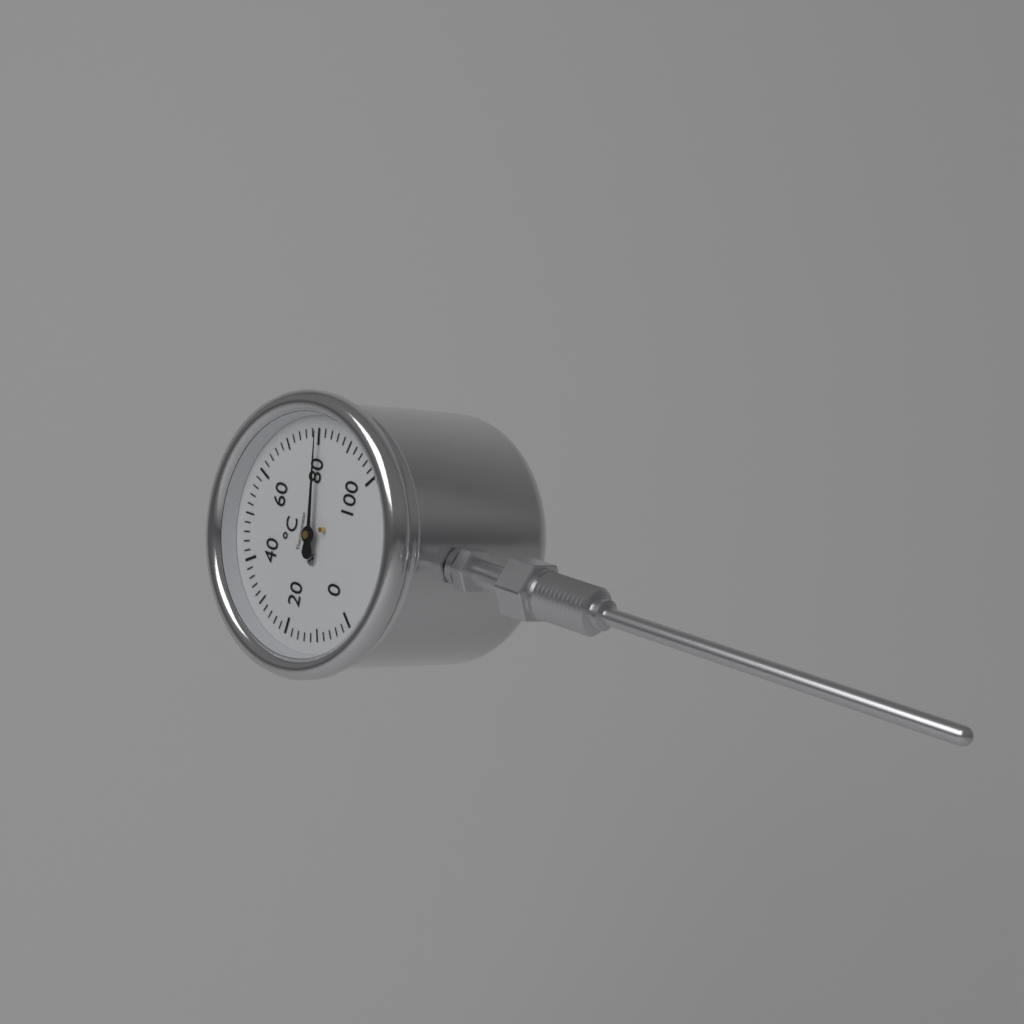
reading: 80 °C
